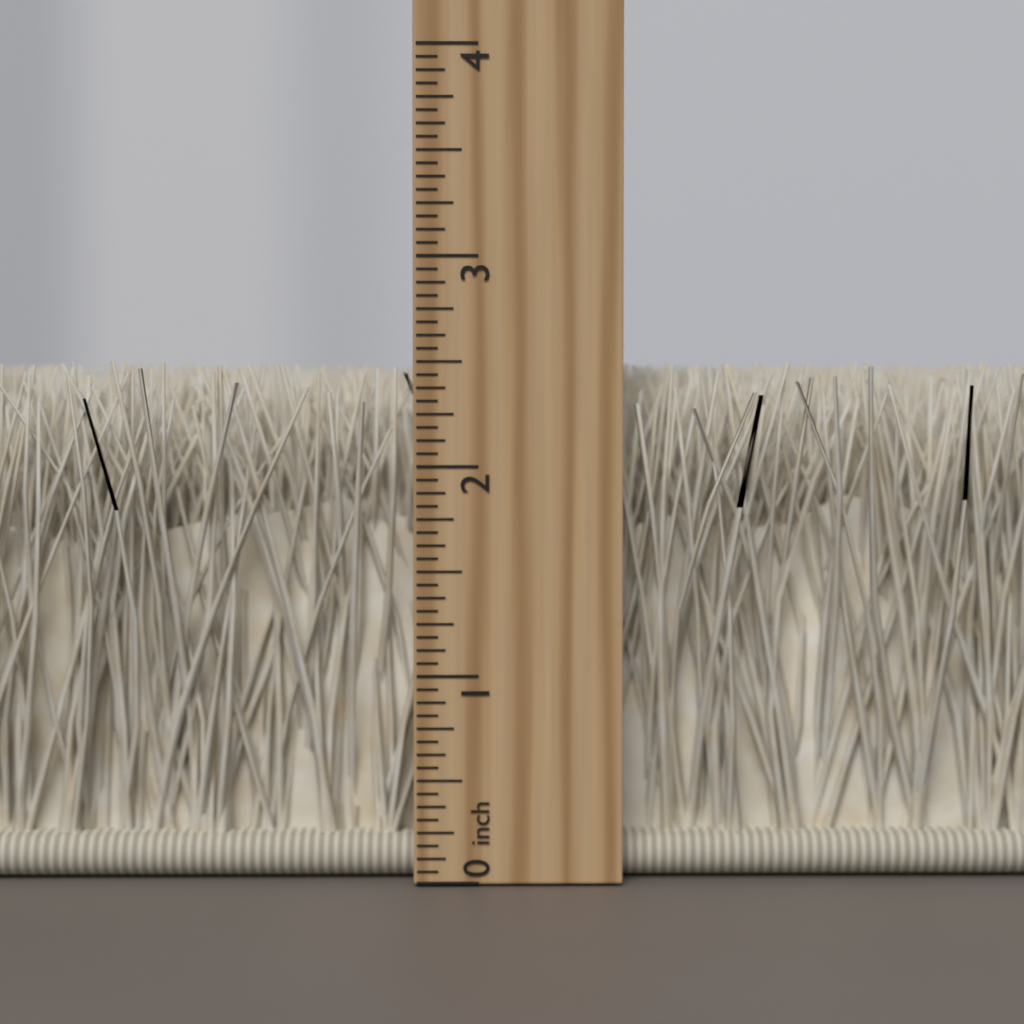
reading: 2.5000 inch
